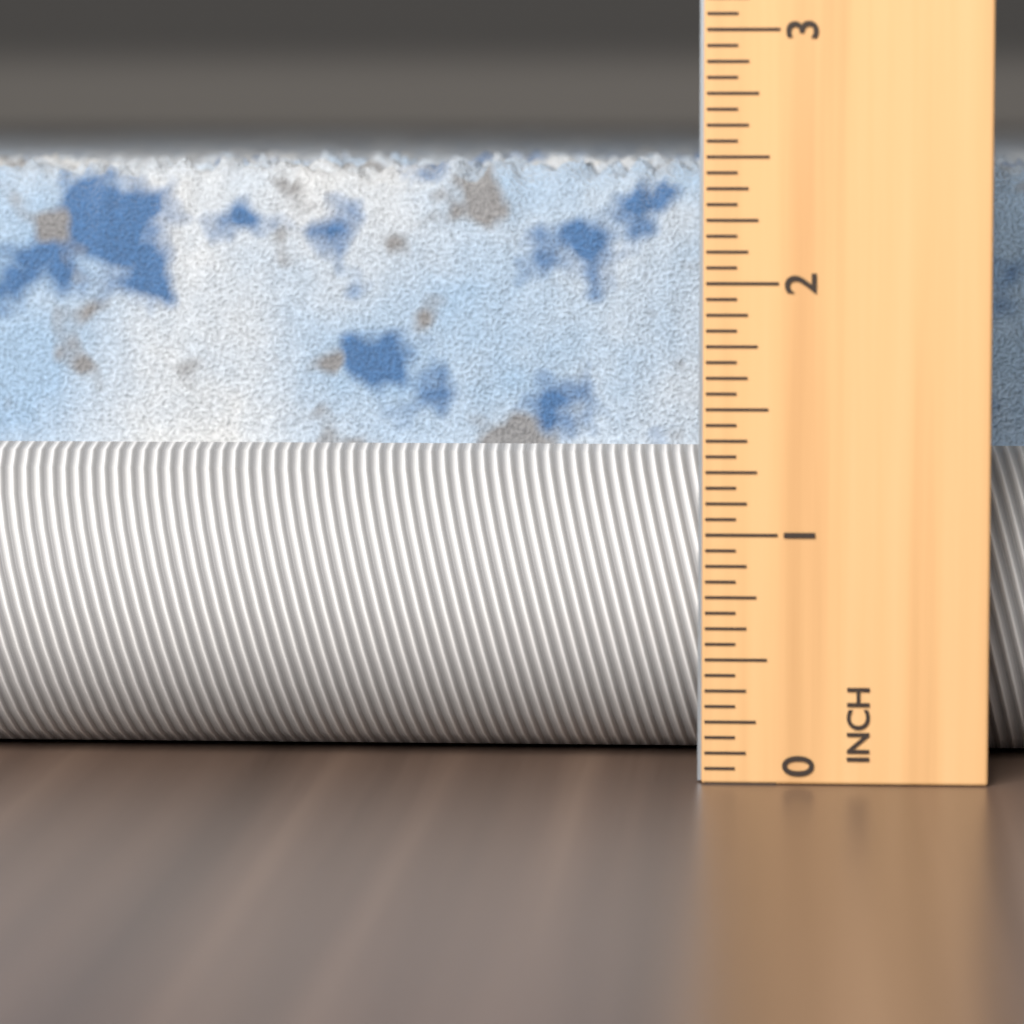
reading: 2.5625 in
